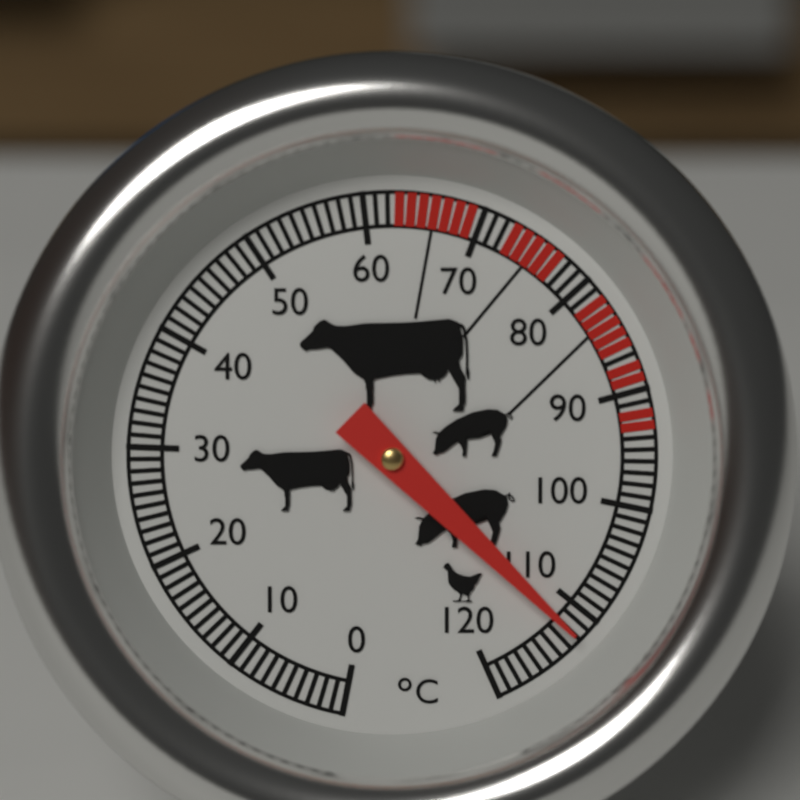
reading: 112 °C
